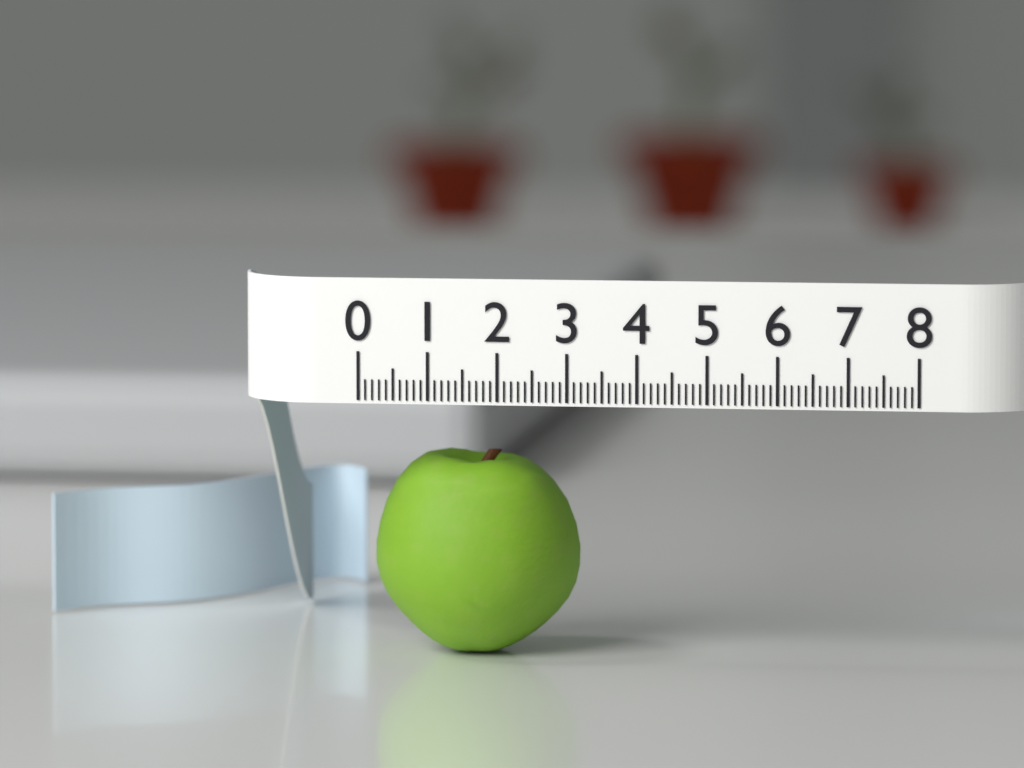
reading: 3.0 (no unit)
